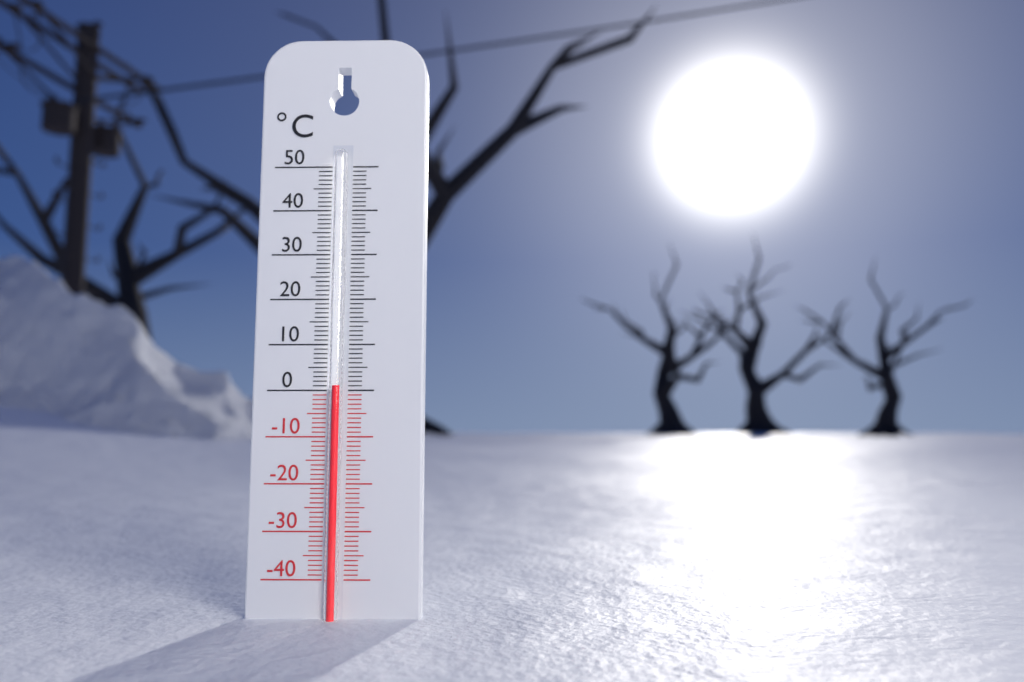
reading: 1 °C
